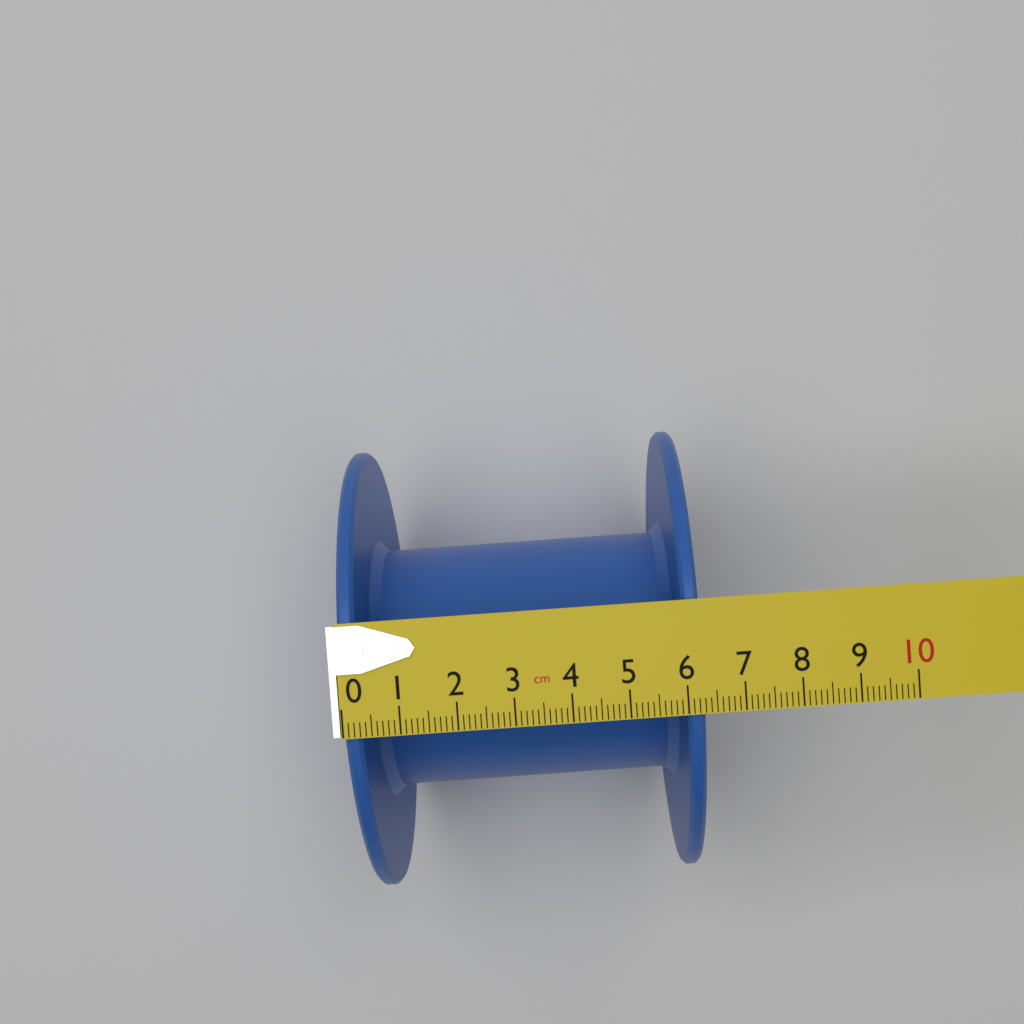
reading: 6.3 cm
